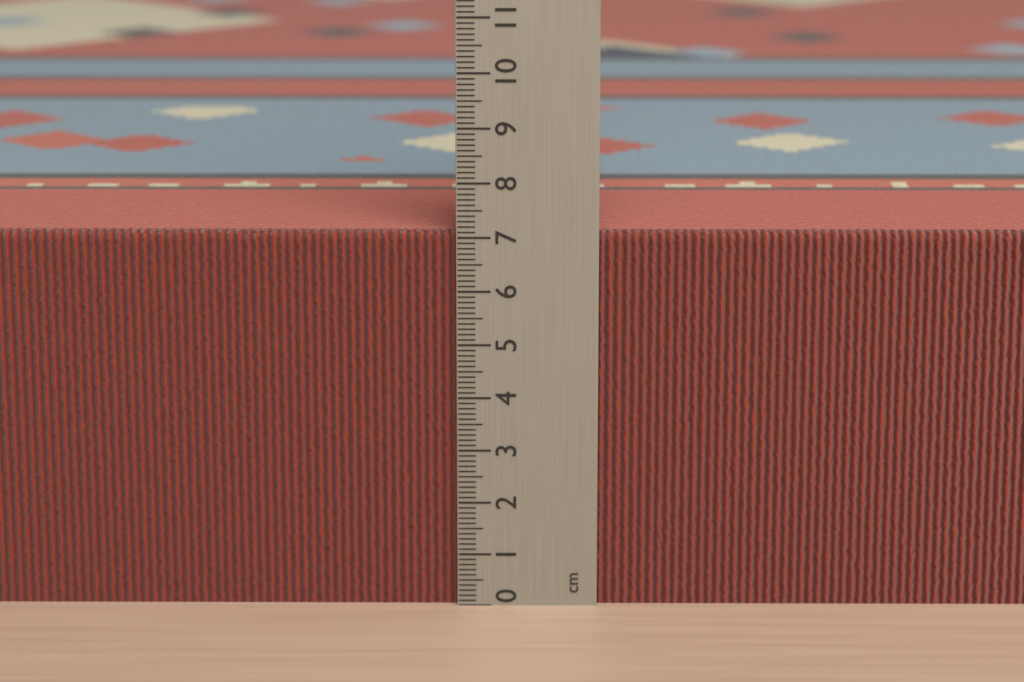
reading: 7.1 cm
